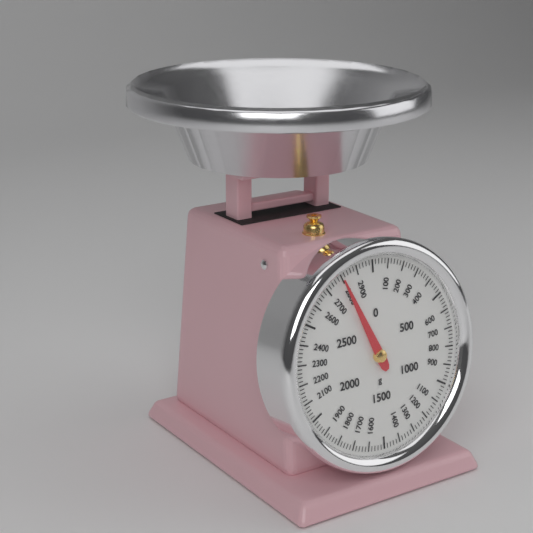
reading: 2800 g
